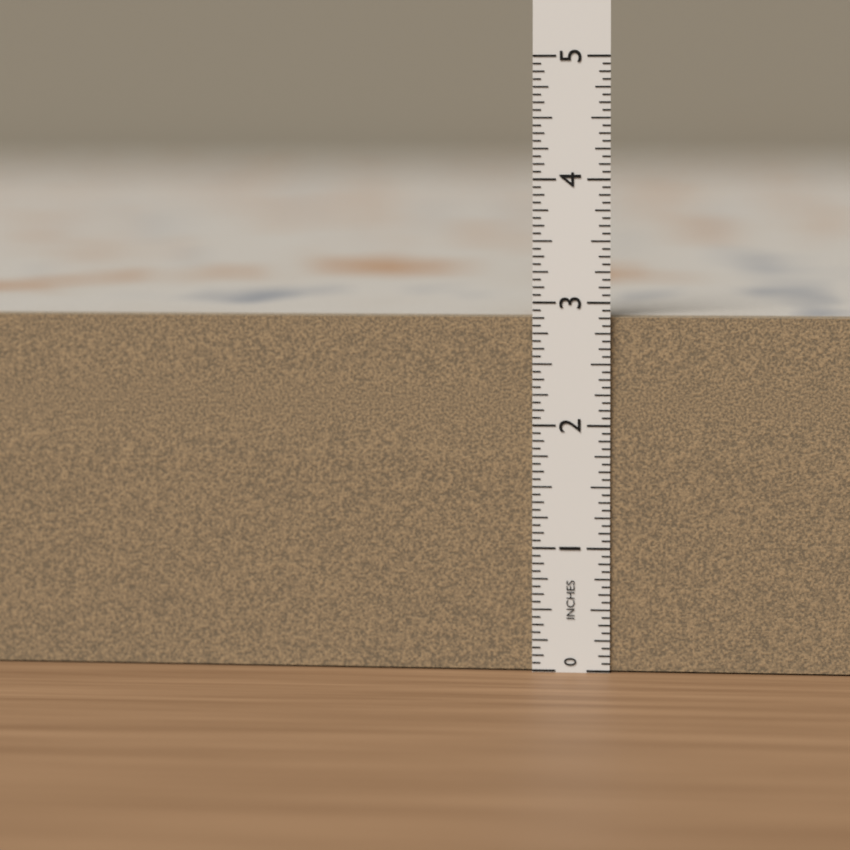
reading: 2.8750 in
